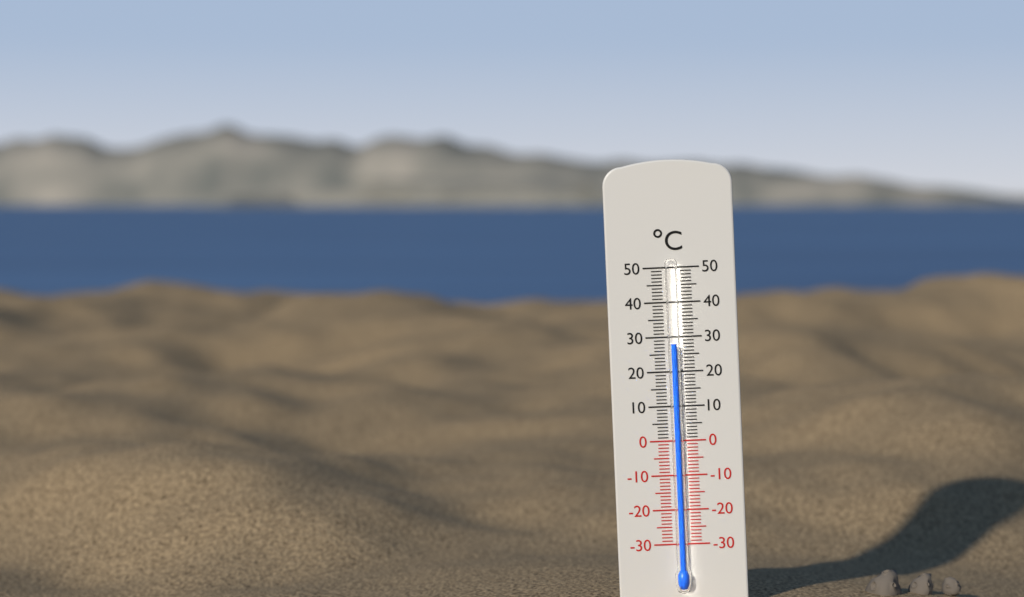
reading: 28 °C
